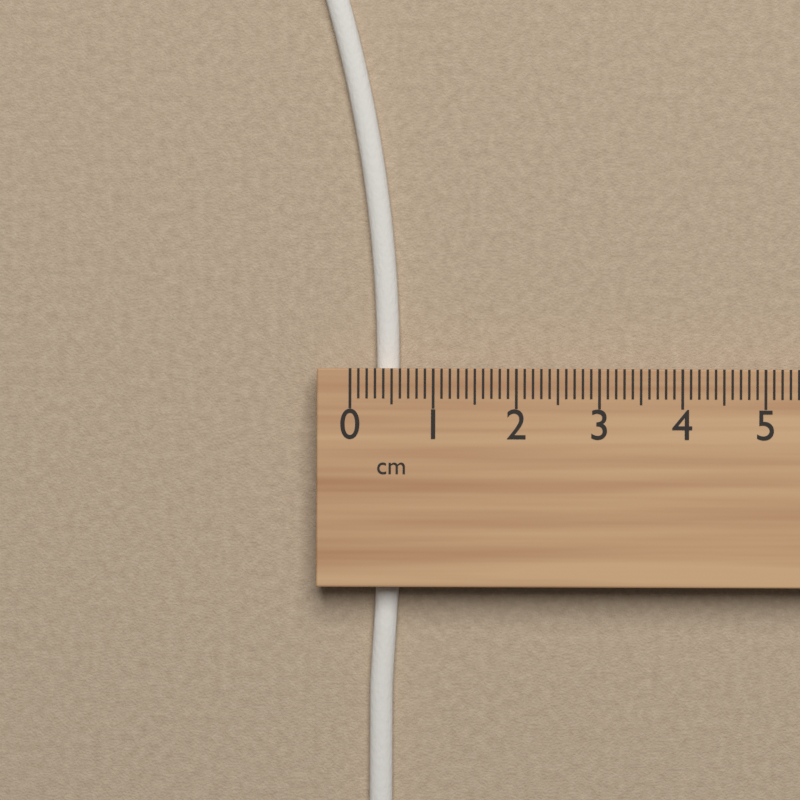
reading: 0.6 cm
